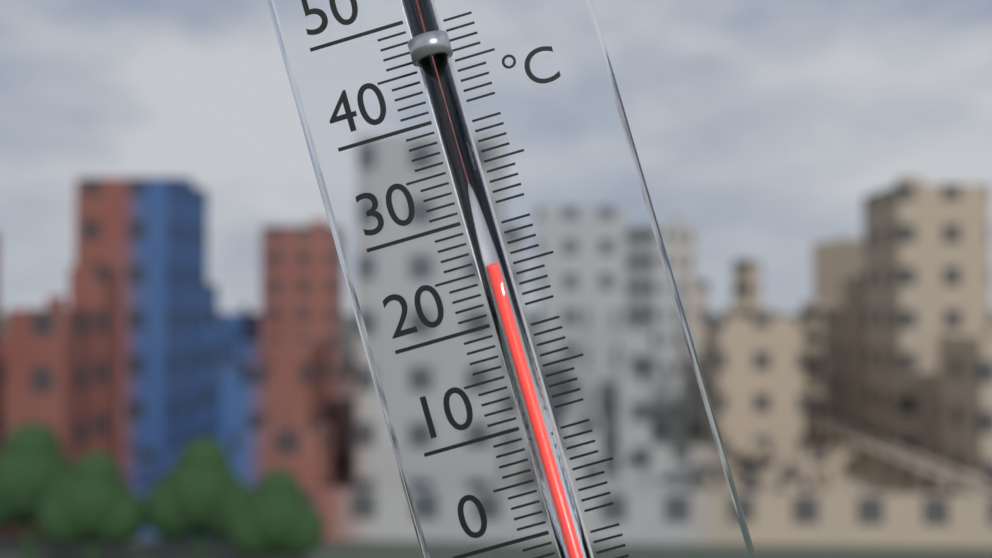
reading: 25 °C
